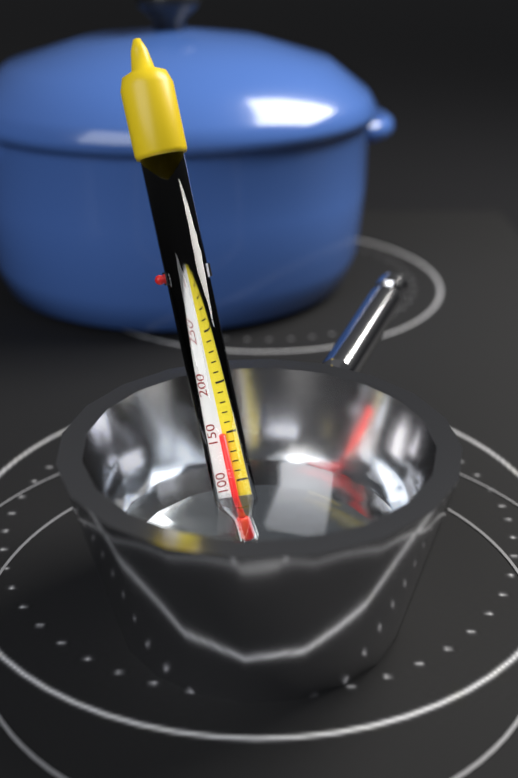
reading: 150 °F
